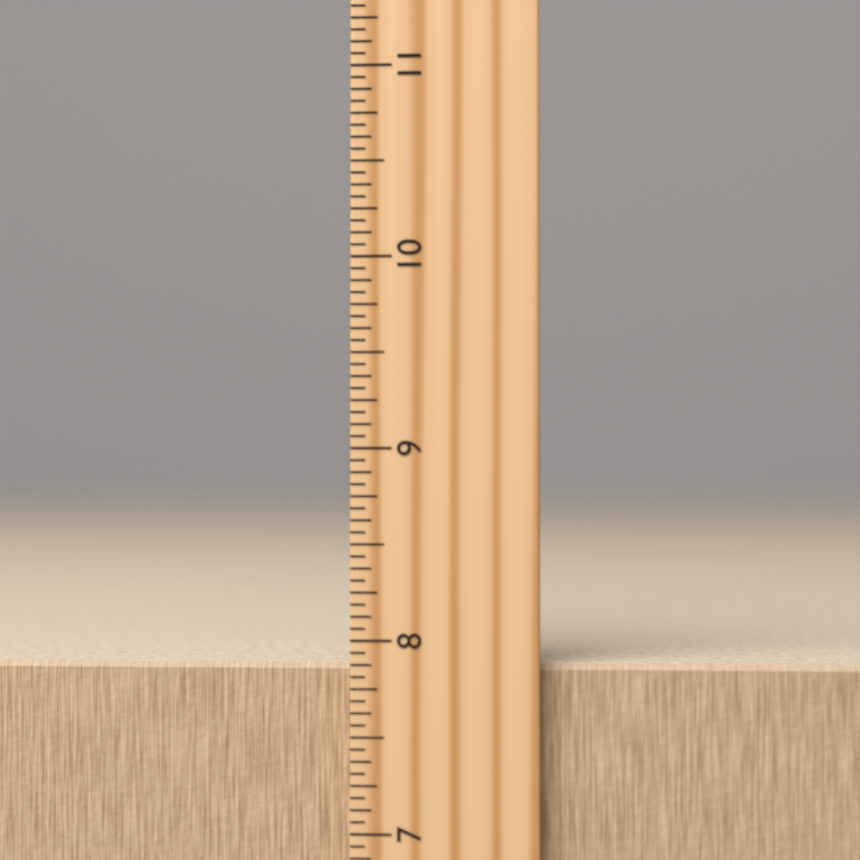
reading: 7.8750 inch
